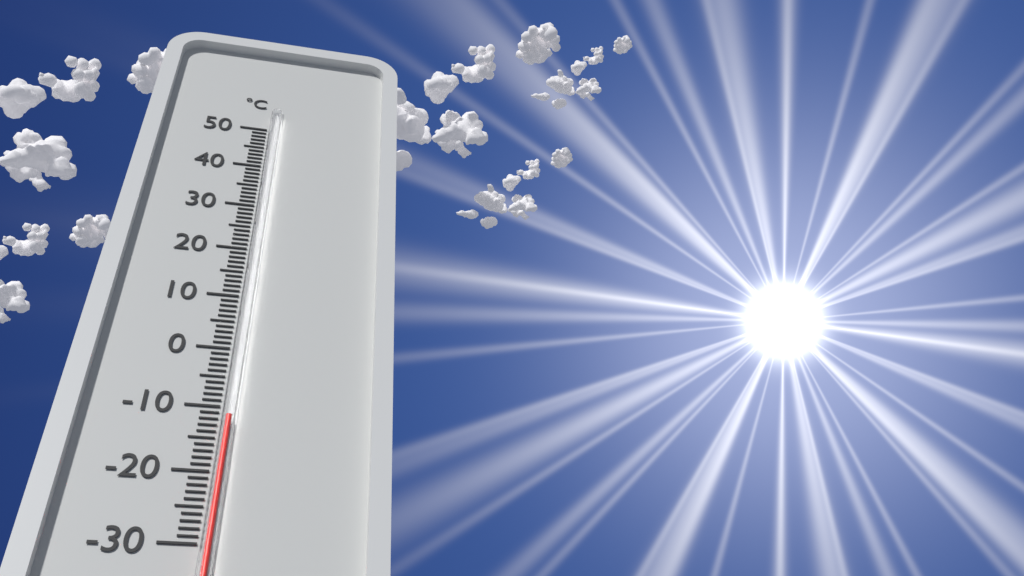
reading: -12 °C
